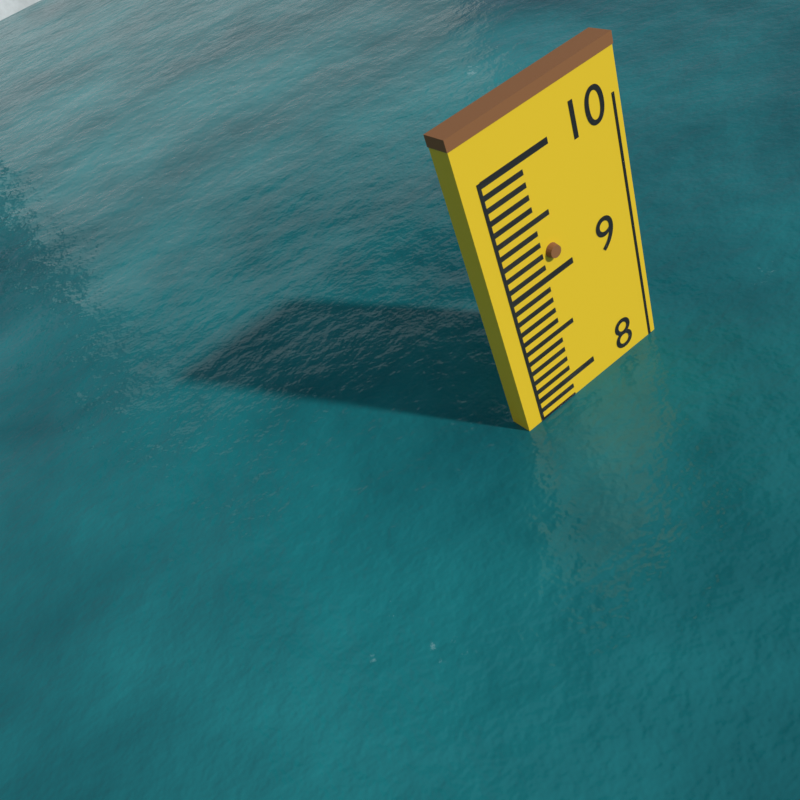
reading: 7.8 (no unit)
